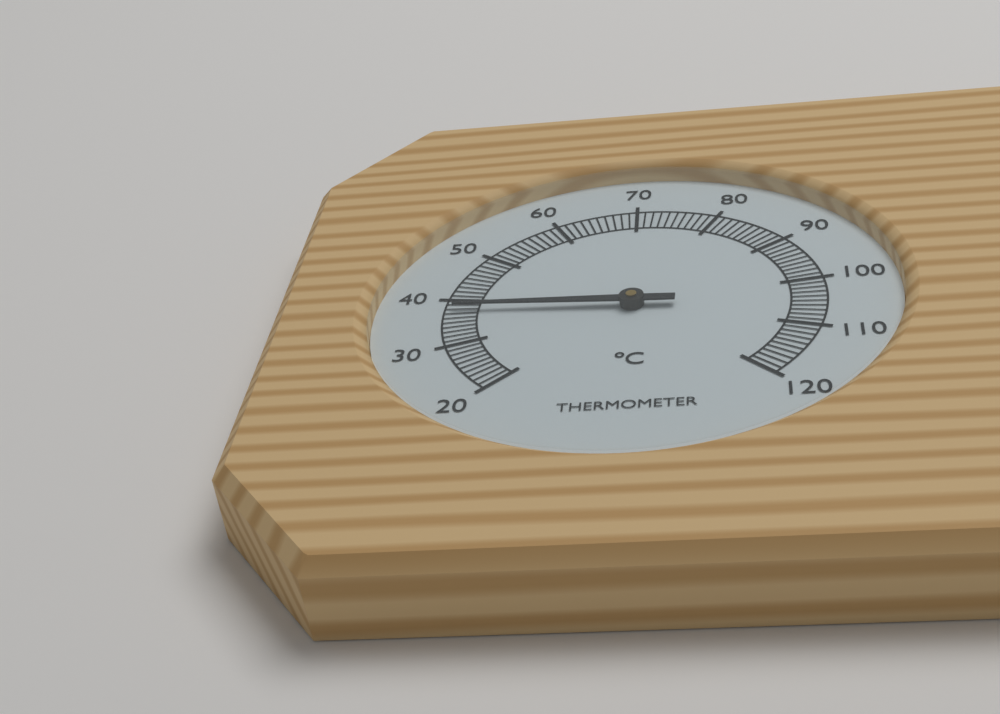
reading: 38 °C
